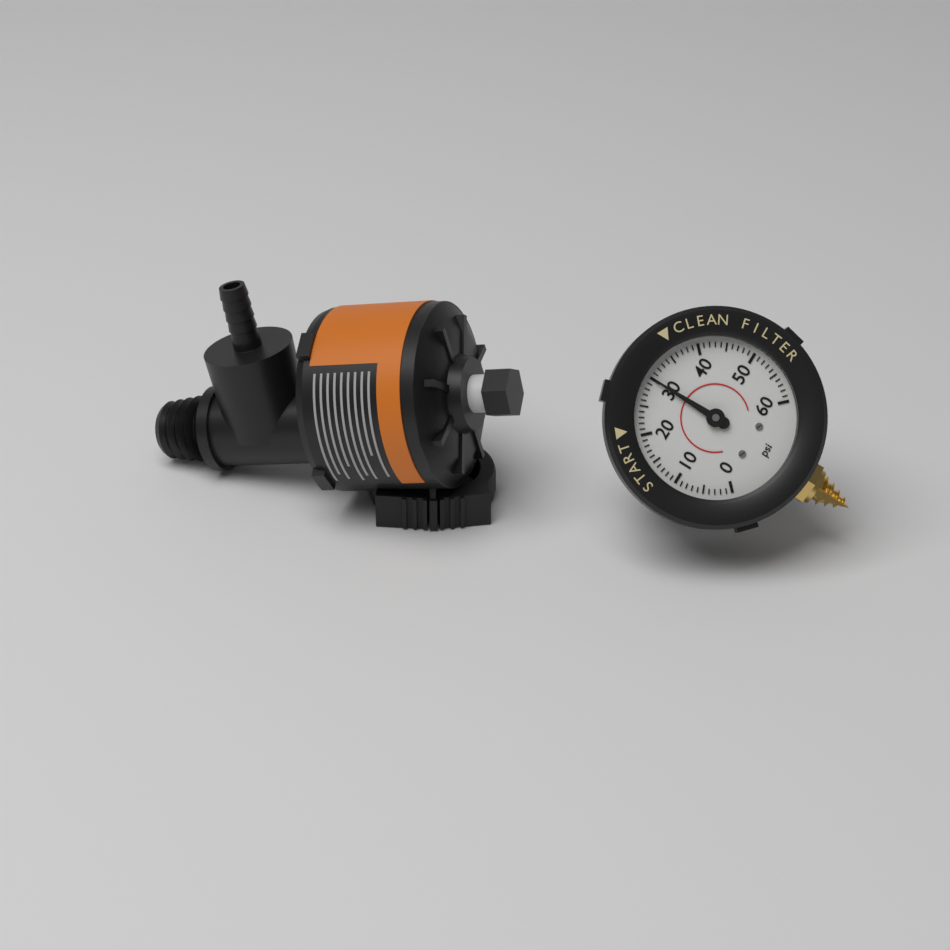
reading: 30 psi
